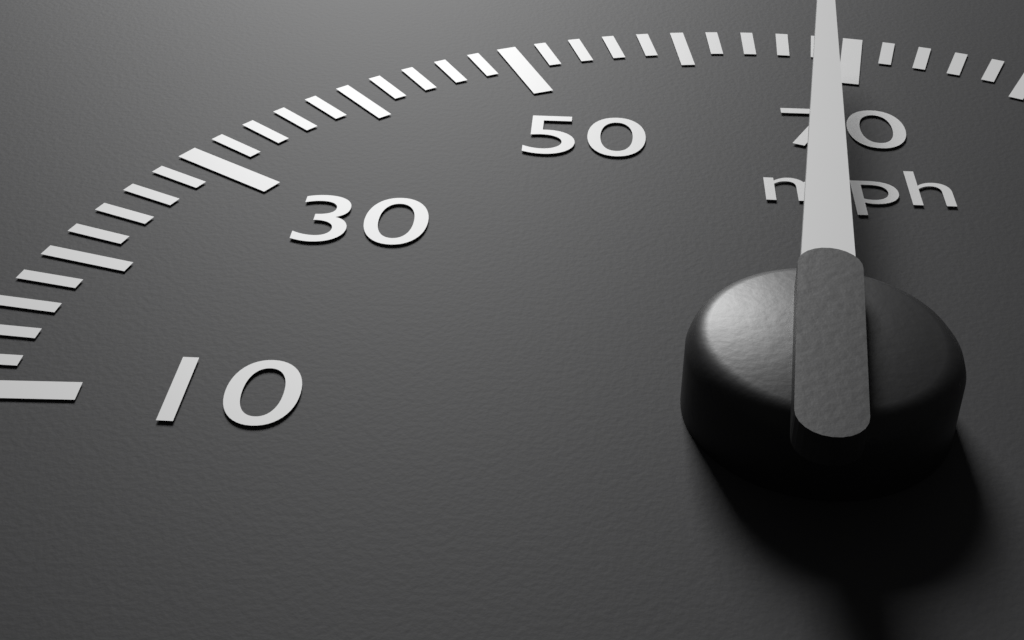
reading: 68 mph
